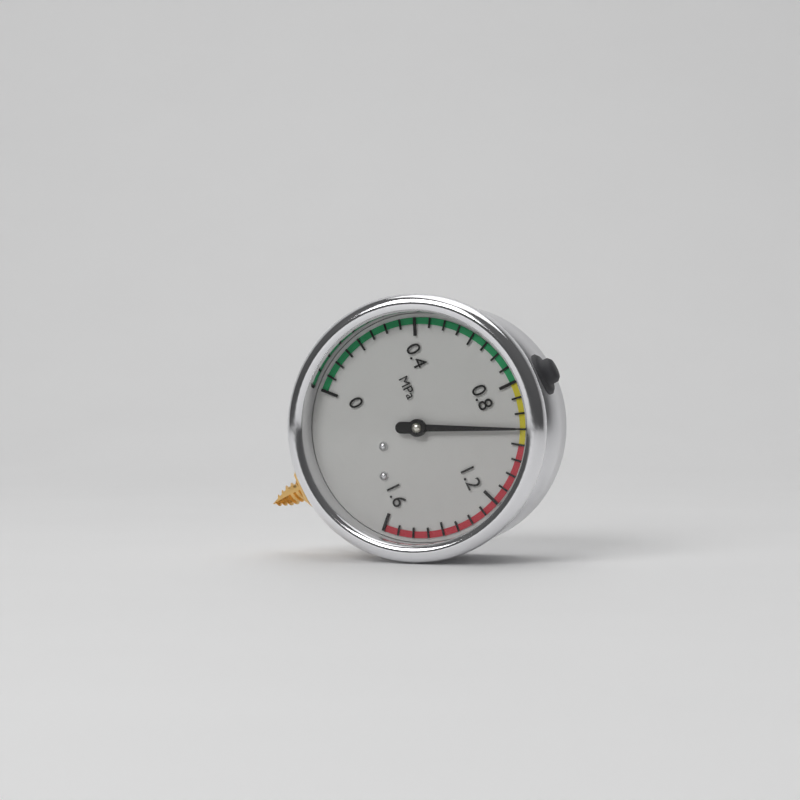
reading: 0.95 MPa
